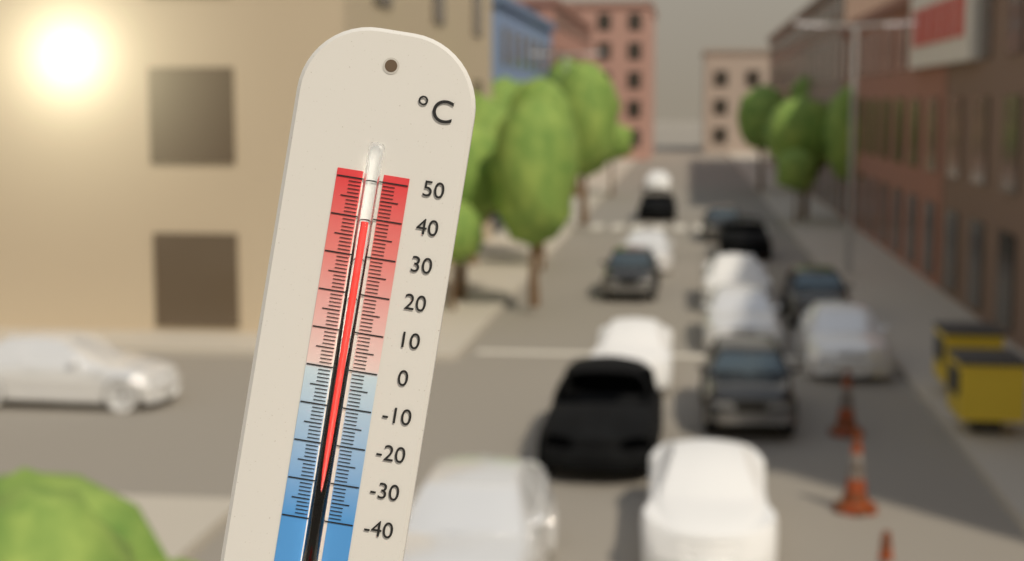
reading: 39 °C
